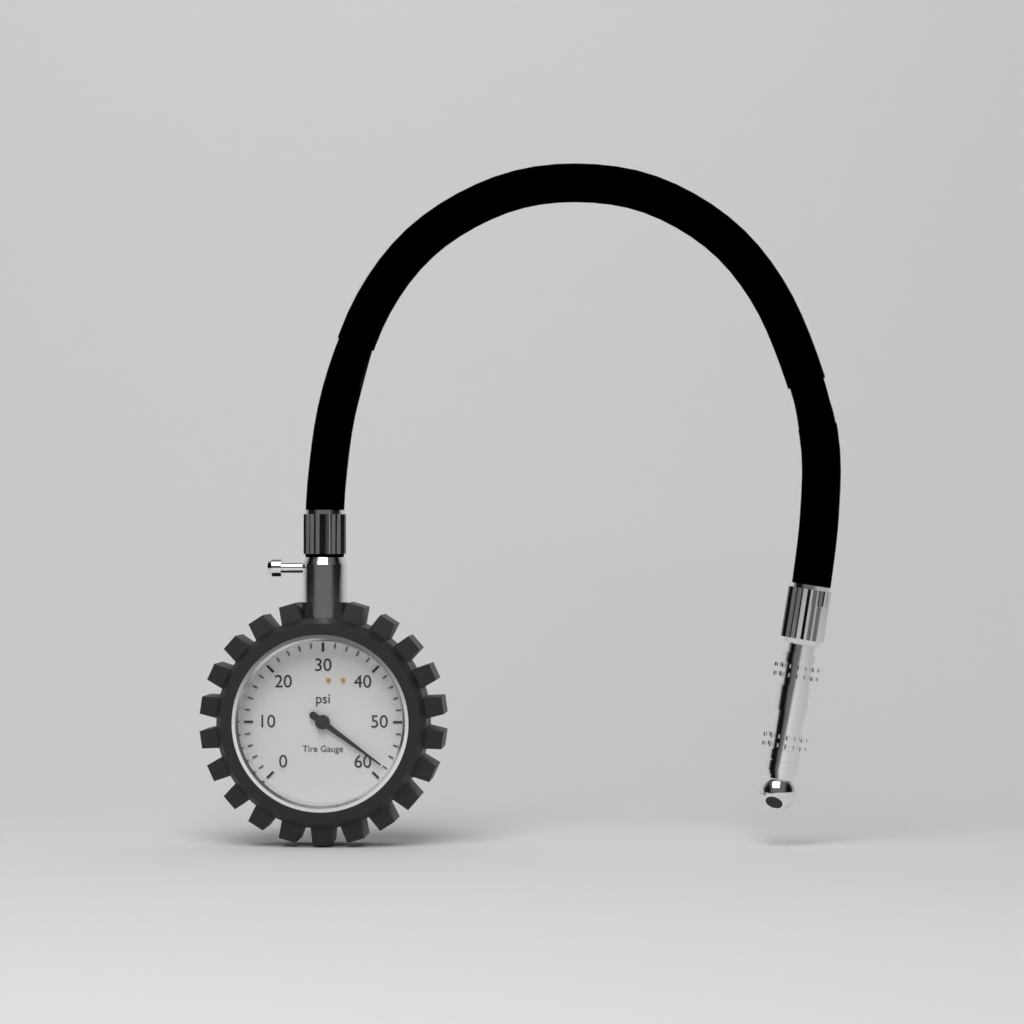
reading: 58 psi
